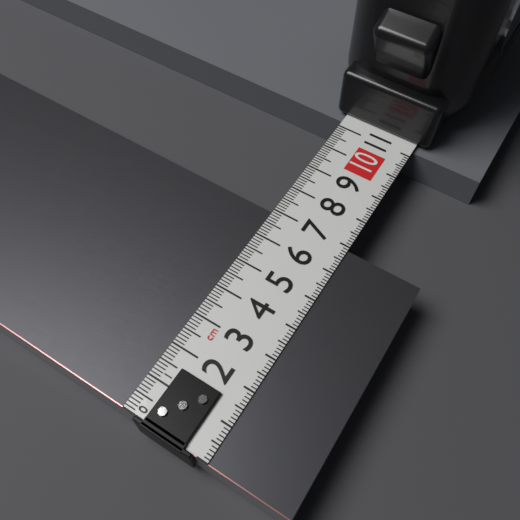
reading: 6.9 cm
